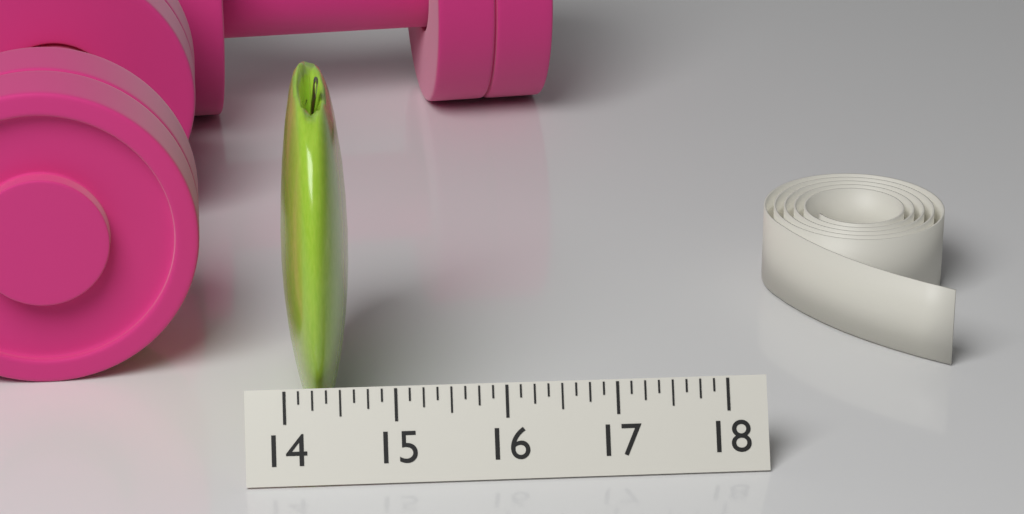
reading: 14.625 (no unit)
